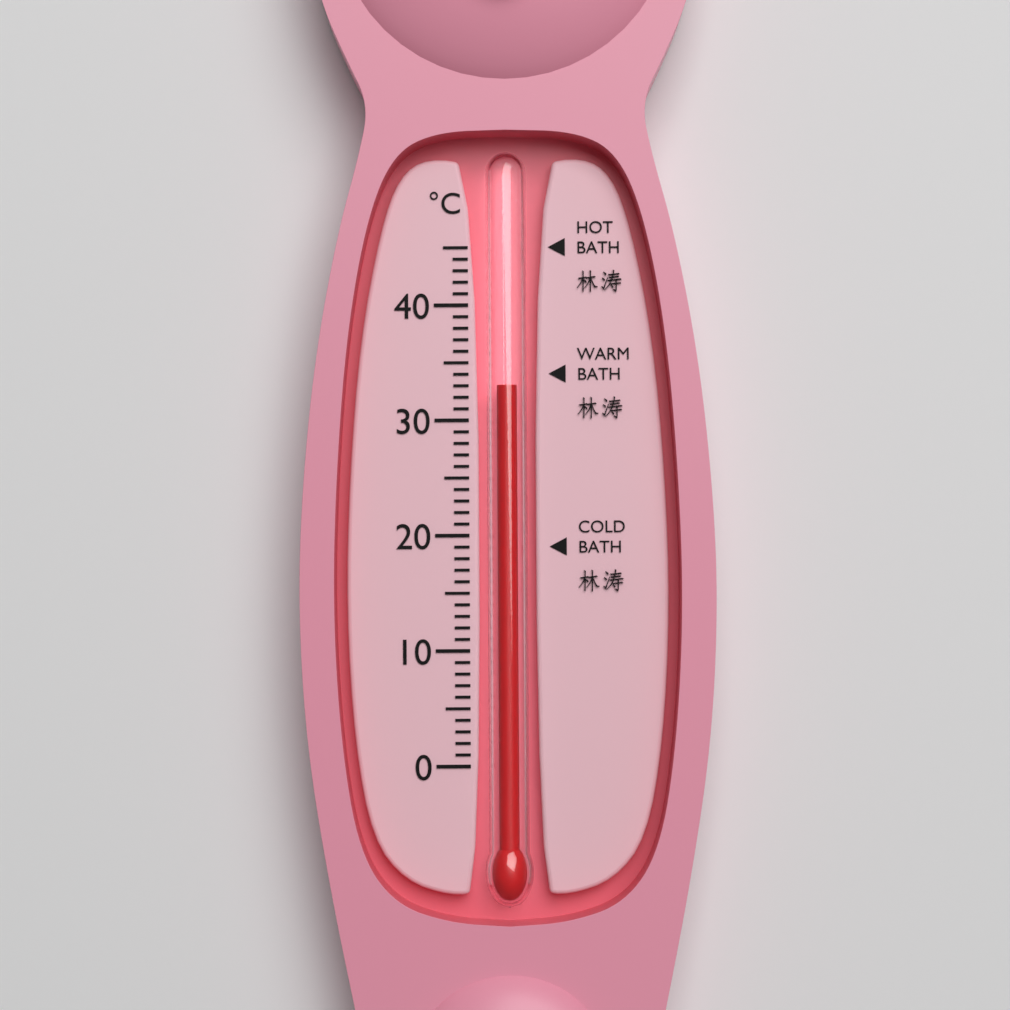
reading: 33 °C
